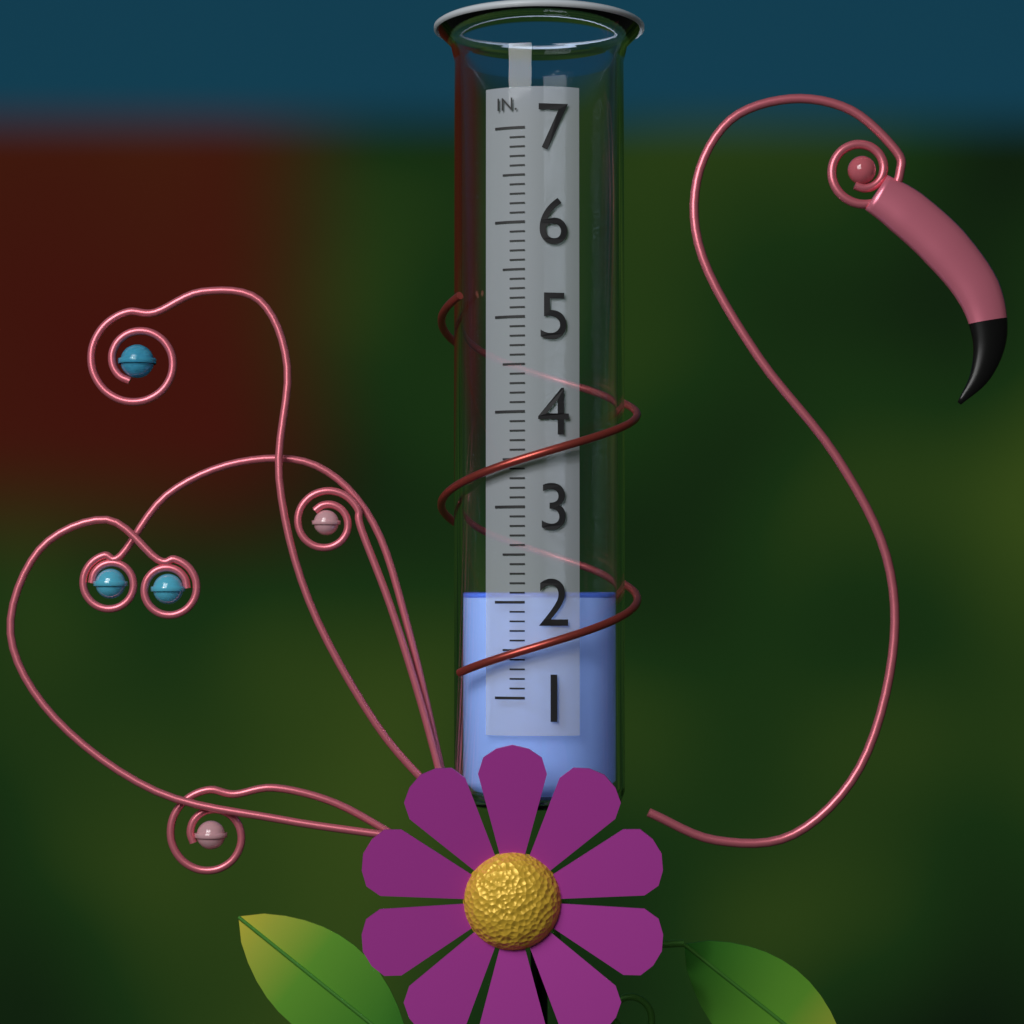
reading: 2.1 in
